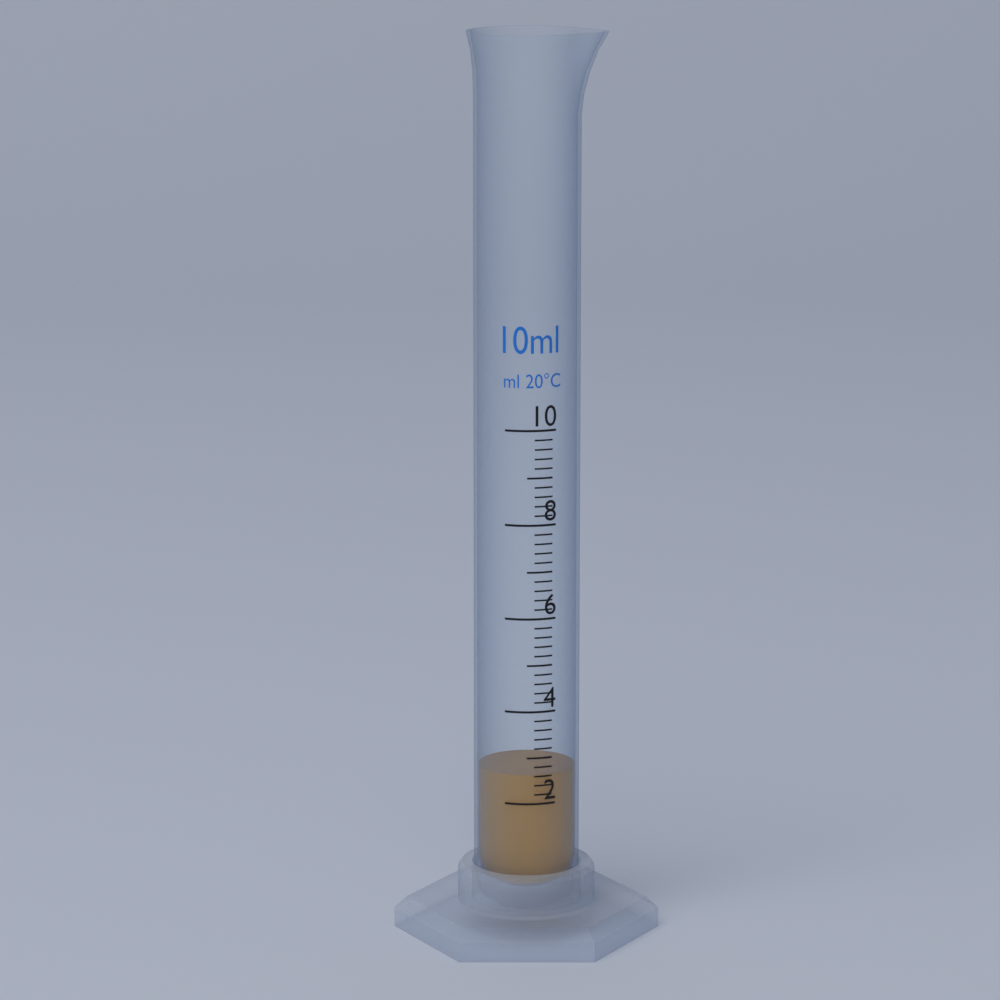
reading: 2.6 ml
